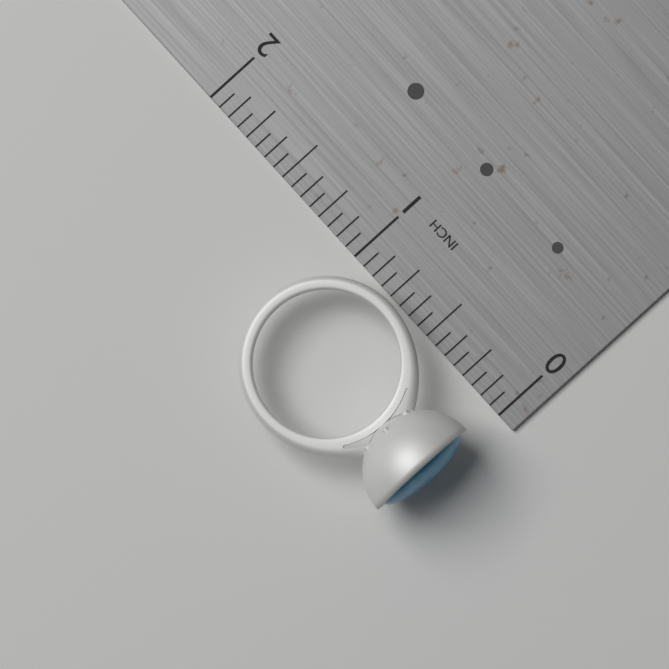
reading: 1.1250 in
